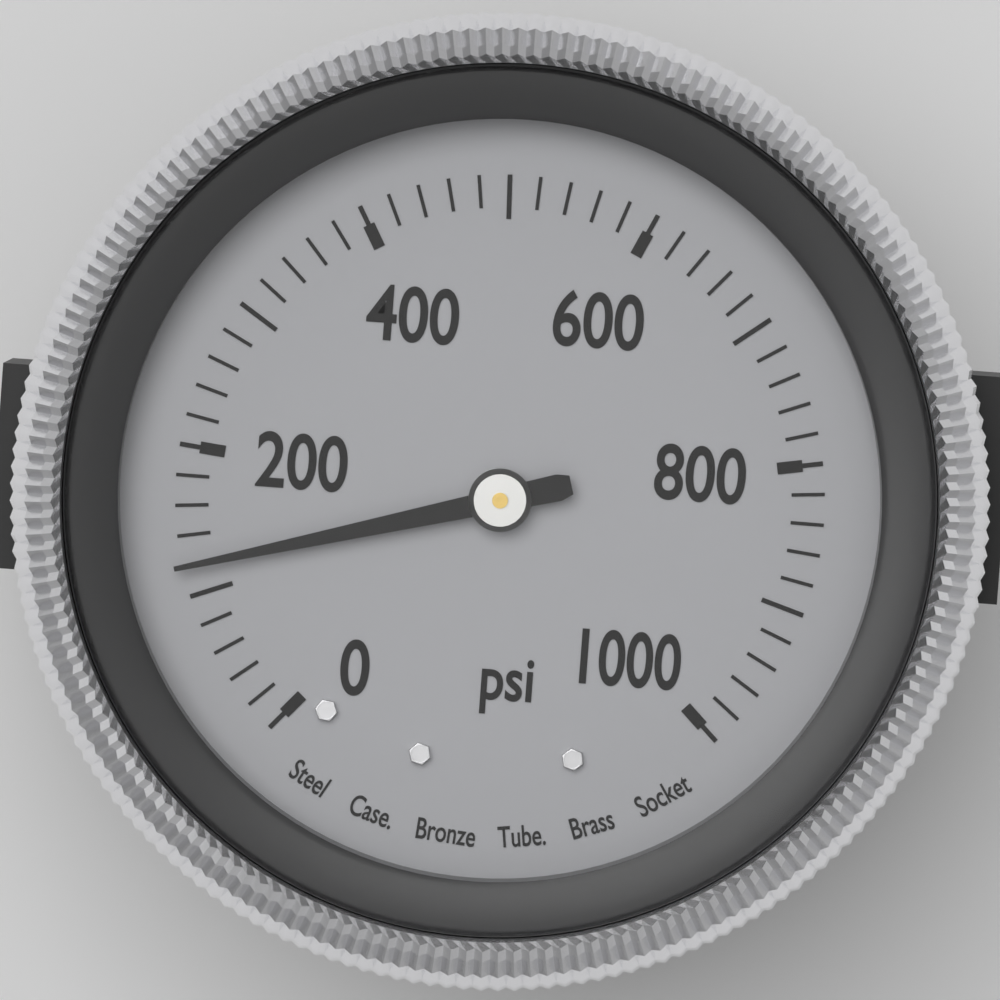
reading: 120 psi
